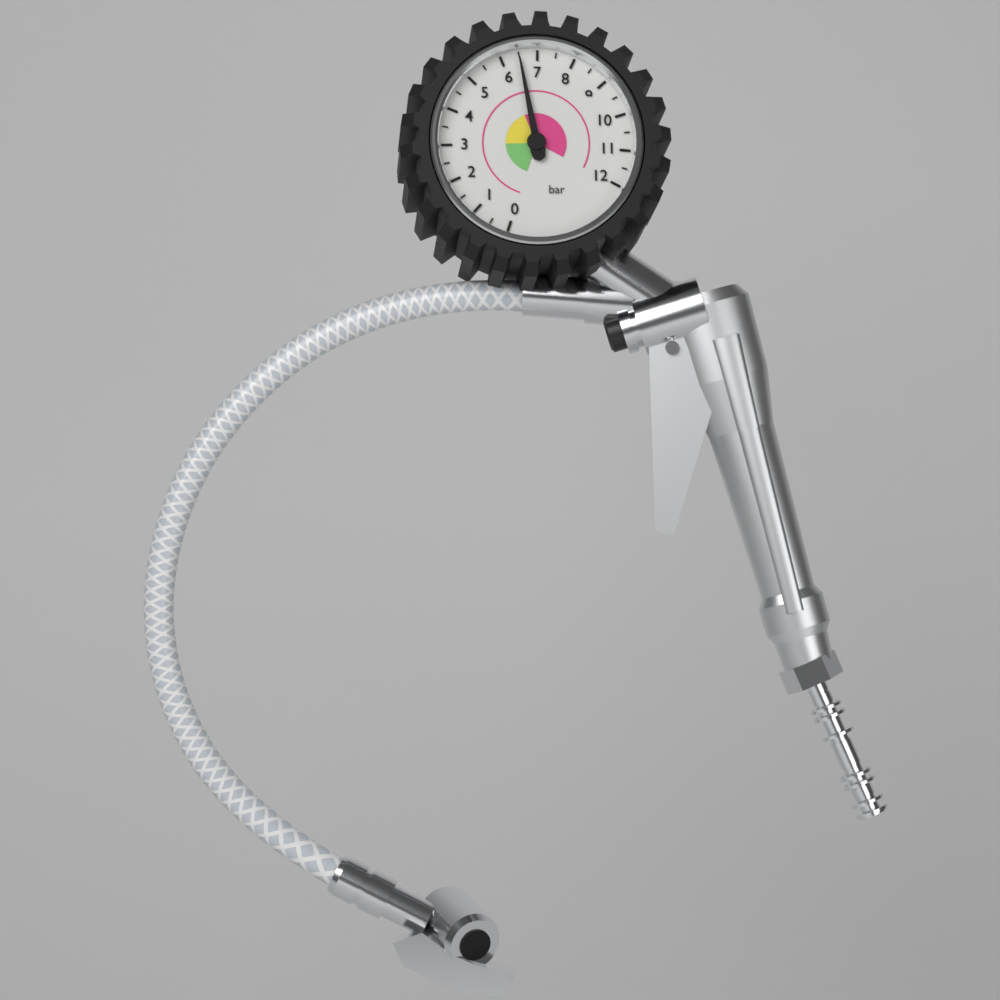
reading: 6.5 bar
